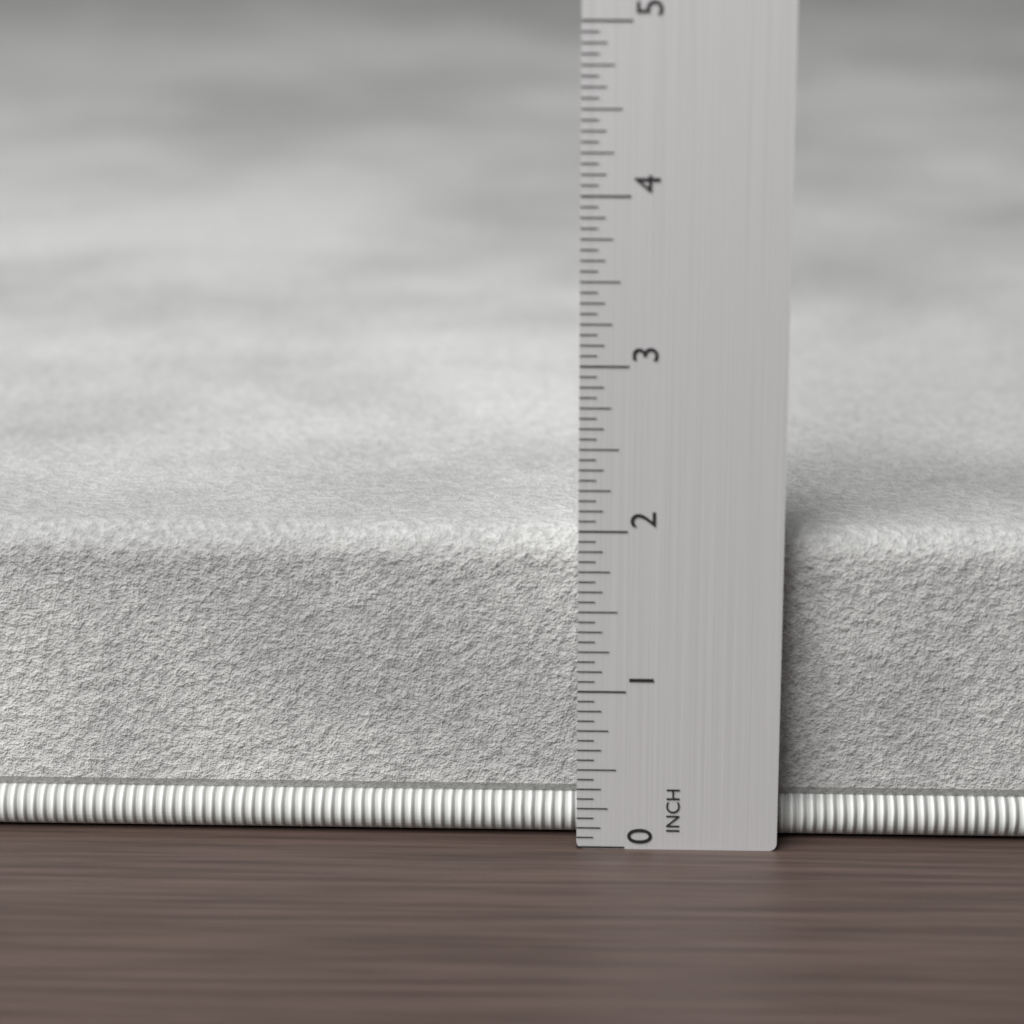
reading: 1.9375 in
